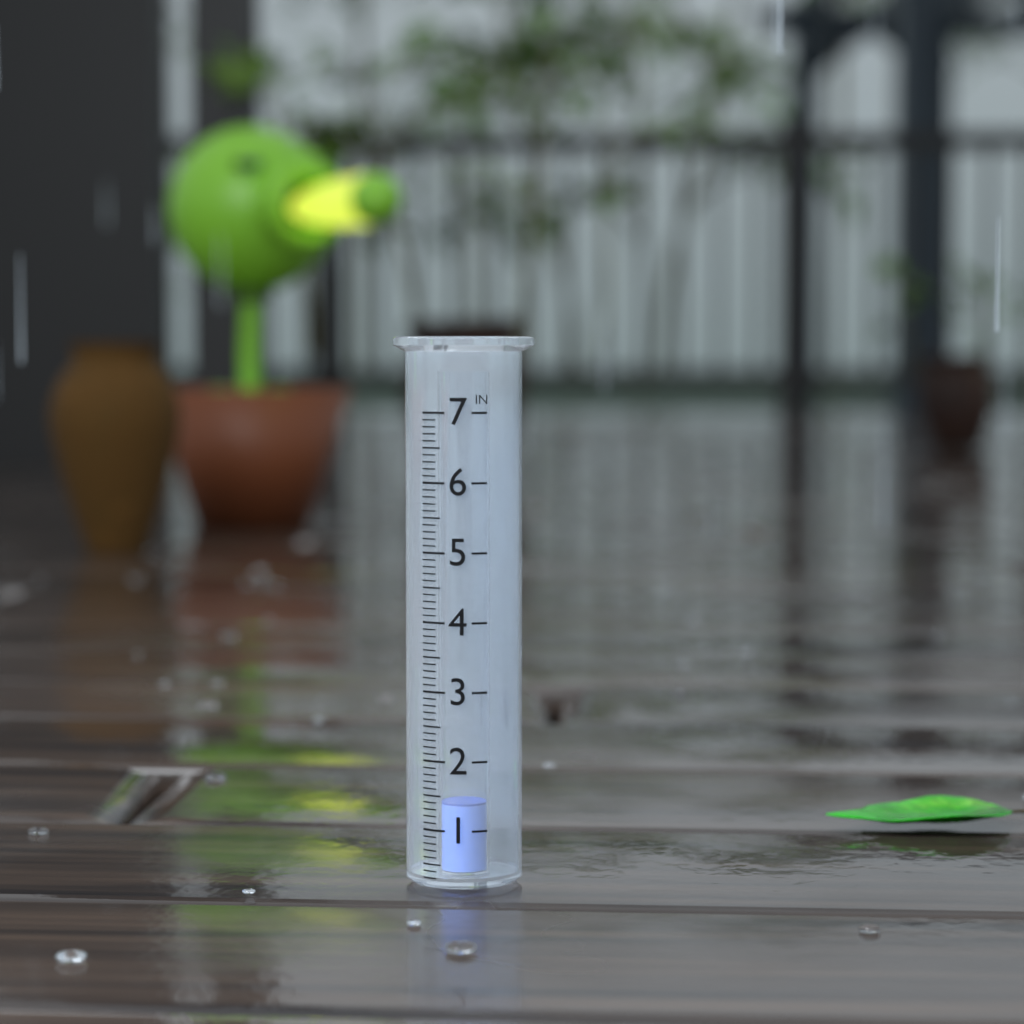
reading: 1.3 in
